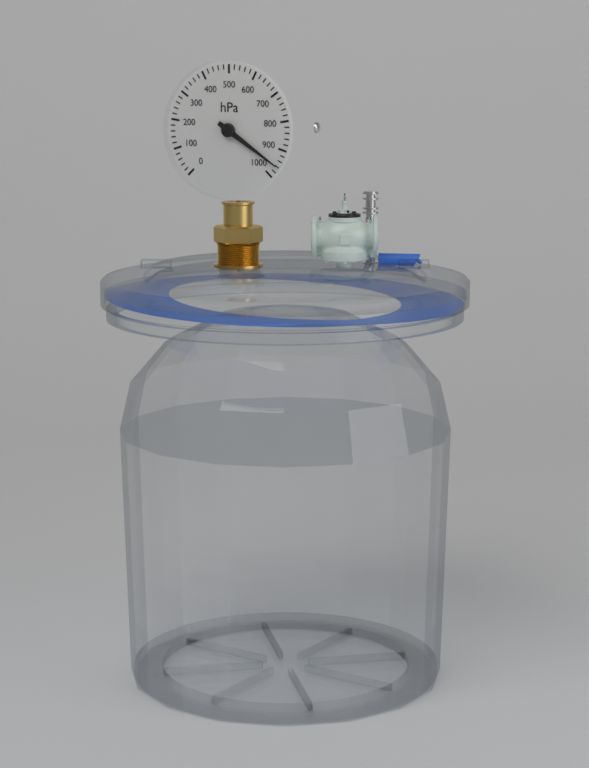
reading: 960 hPa
